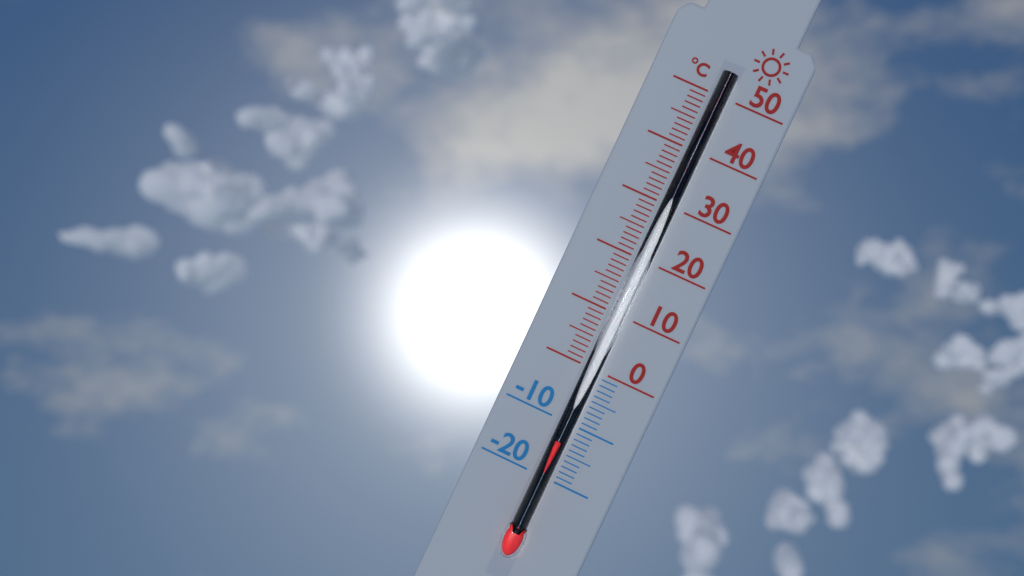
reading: -13 °C
